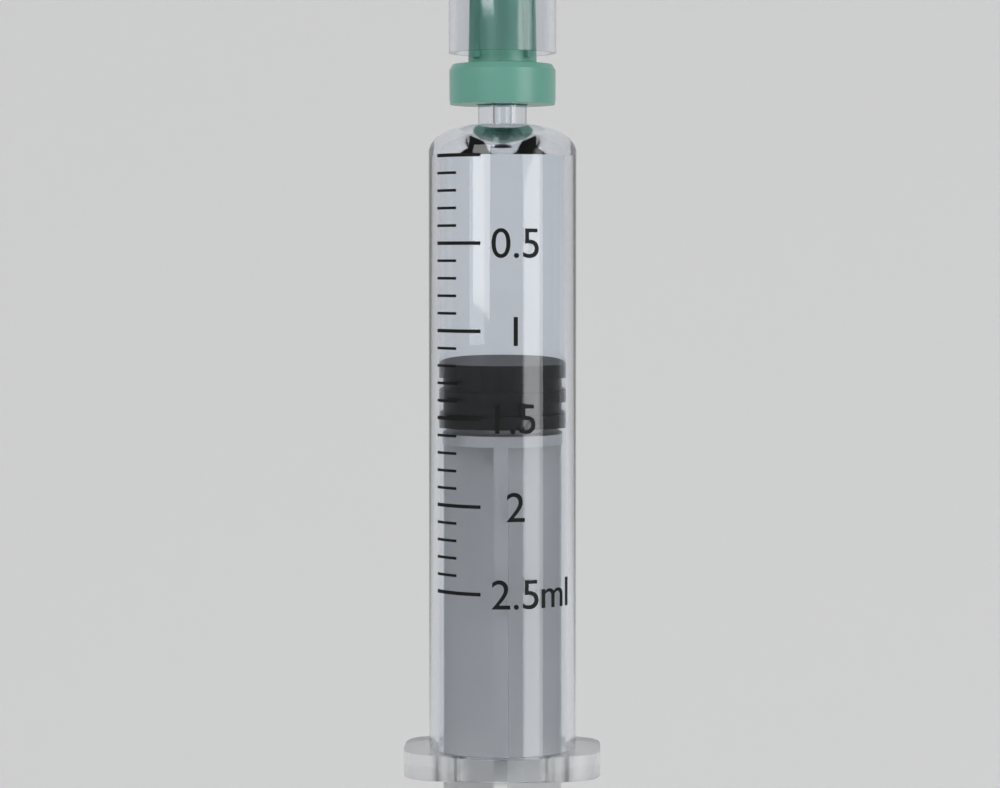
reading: 1.2 ml
